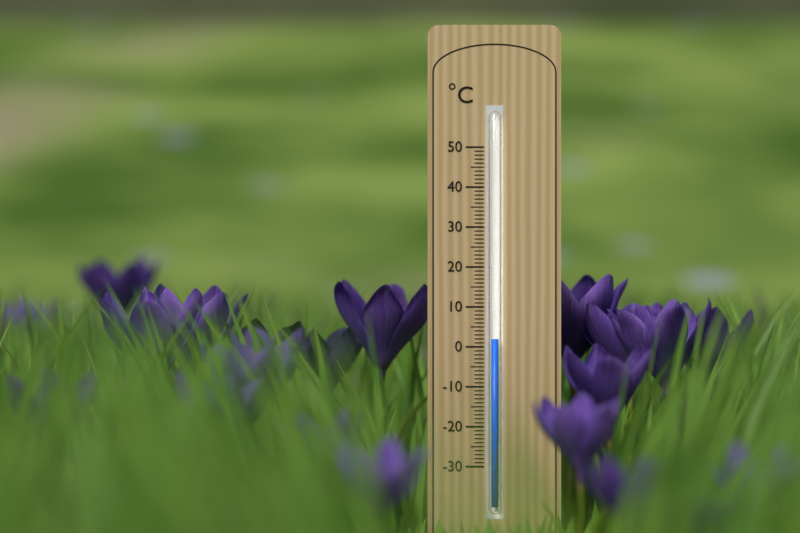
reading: 2 °C
